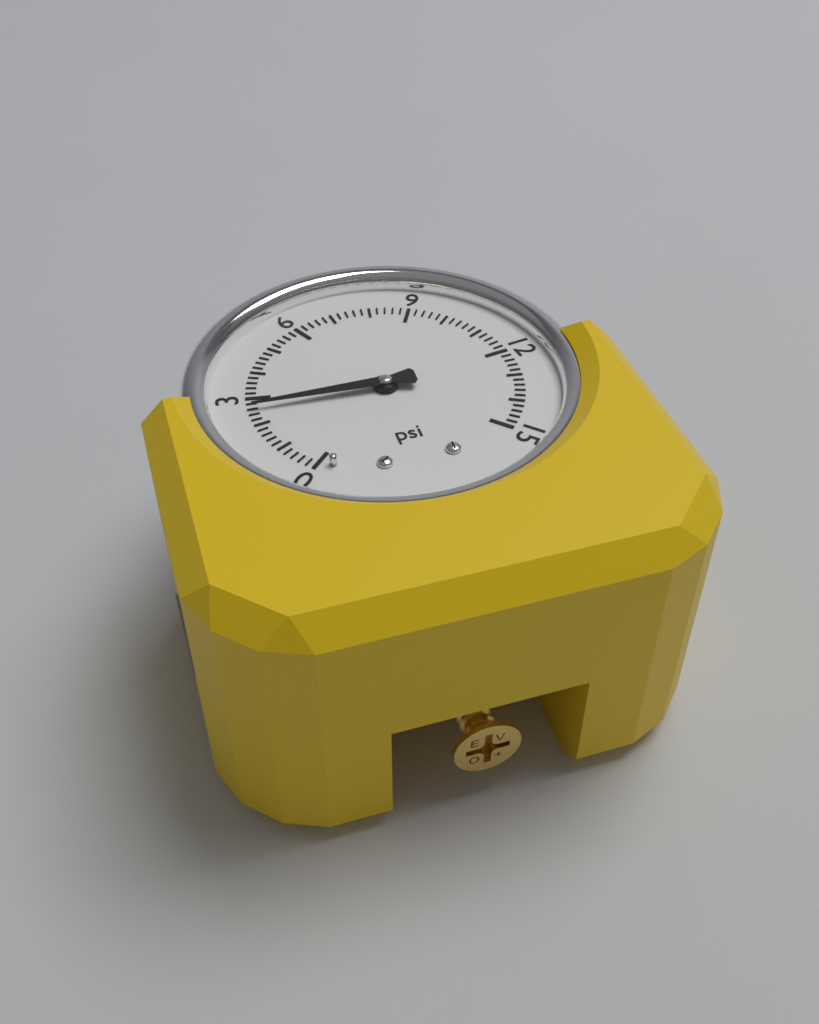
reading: 2.6 psi
